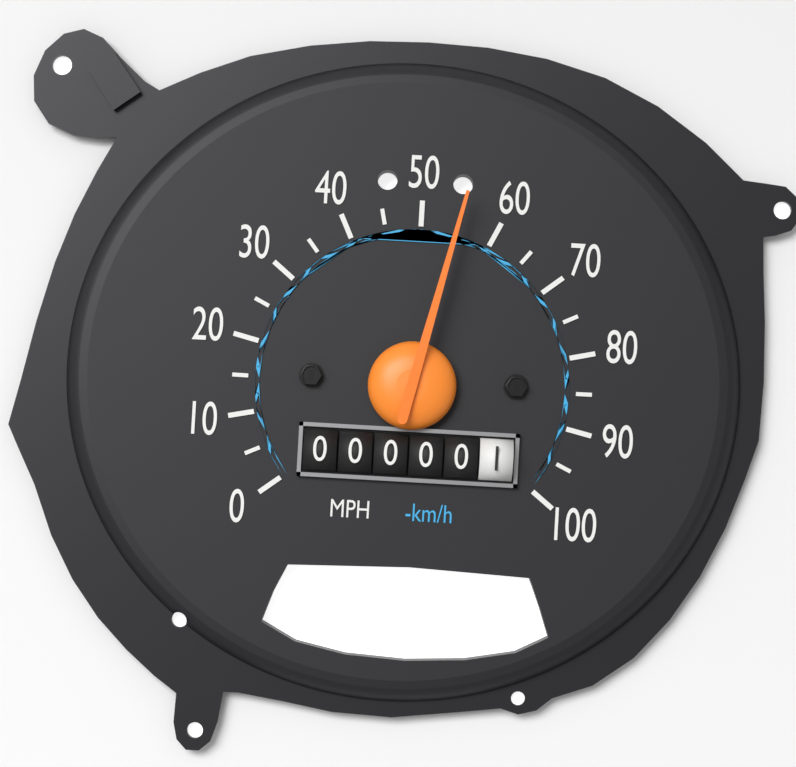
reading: 55 MPH
